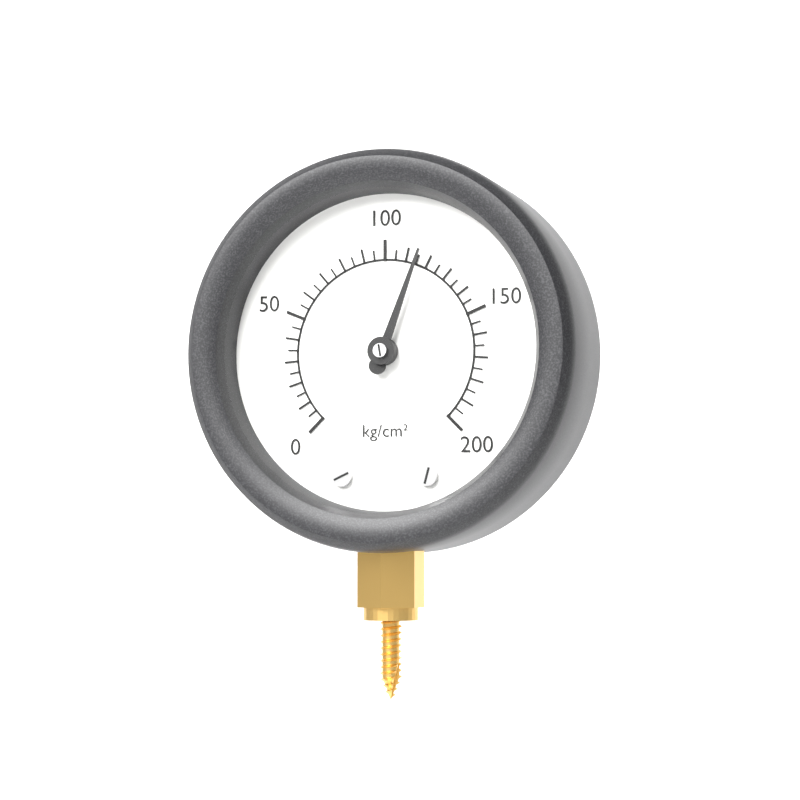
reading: 115 kg/cm²
